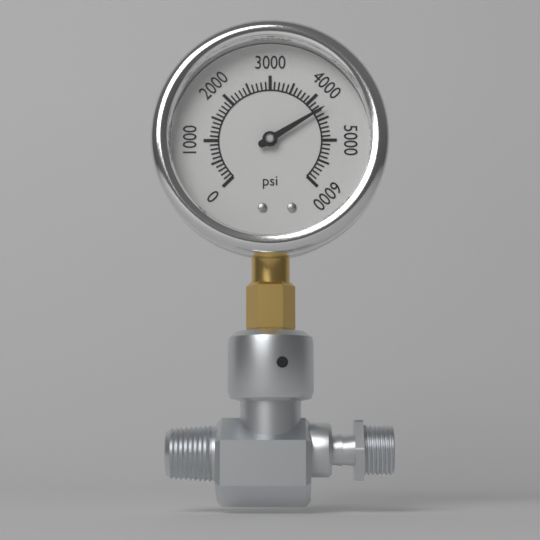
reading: 4300 psi
